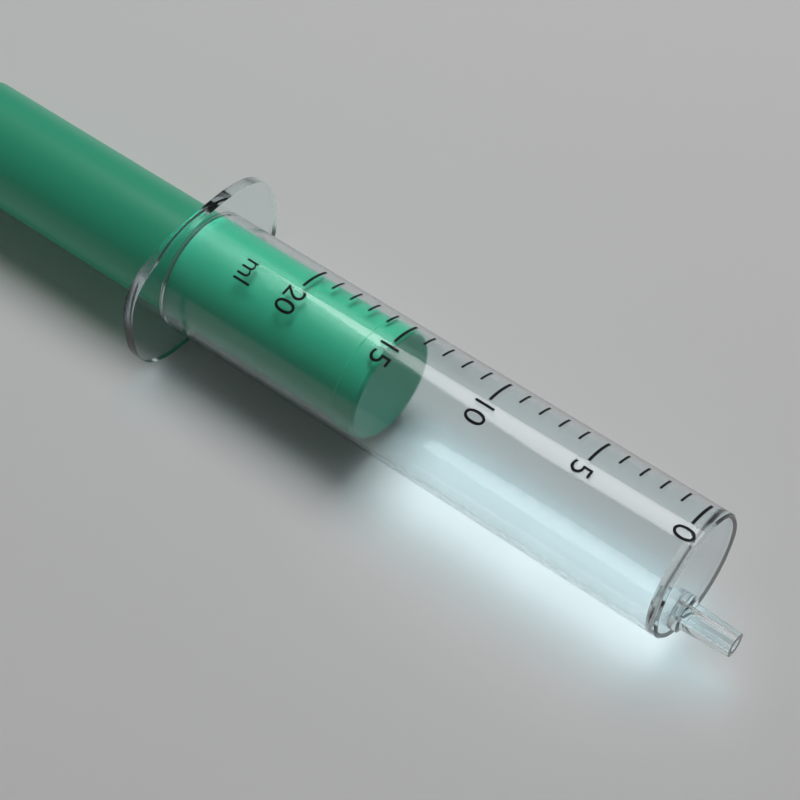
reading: 15 ml
